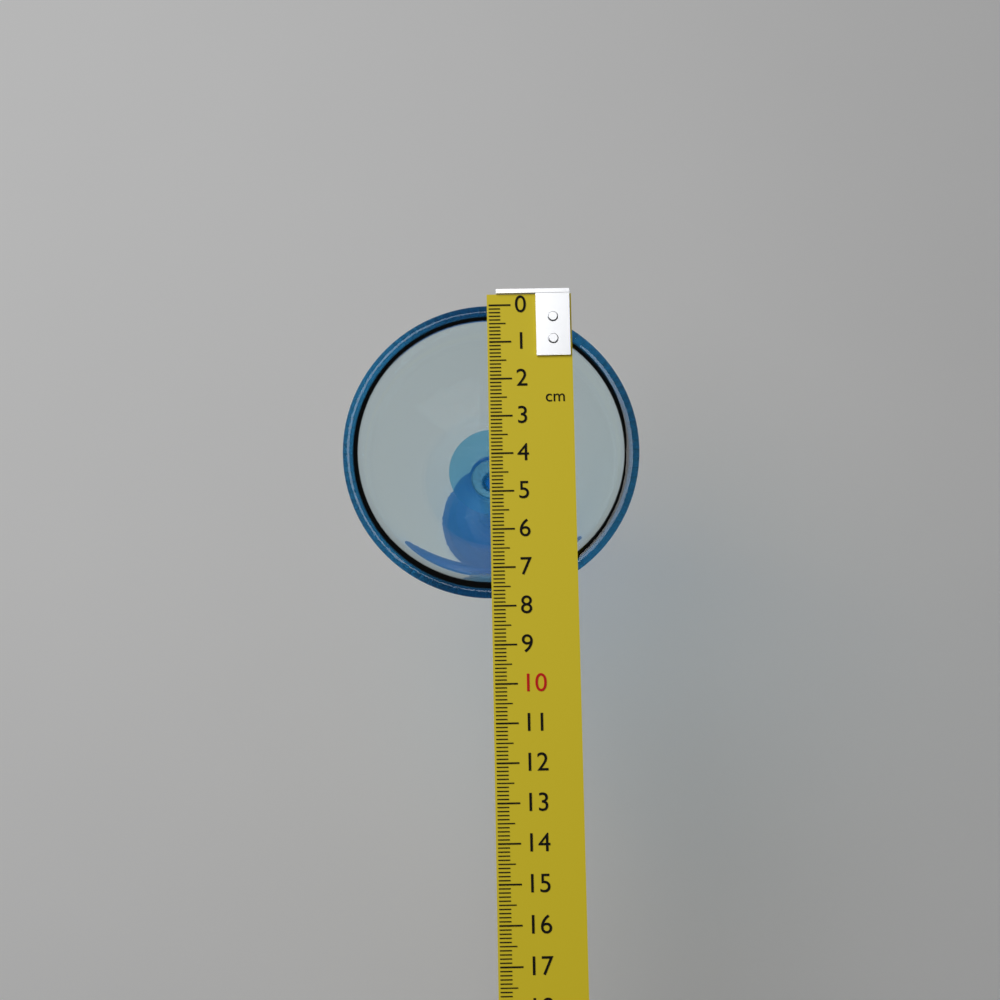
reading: 7.8 cm
